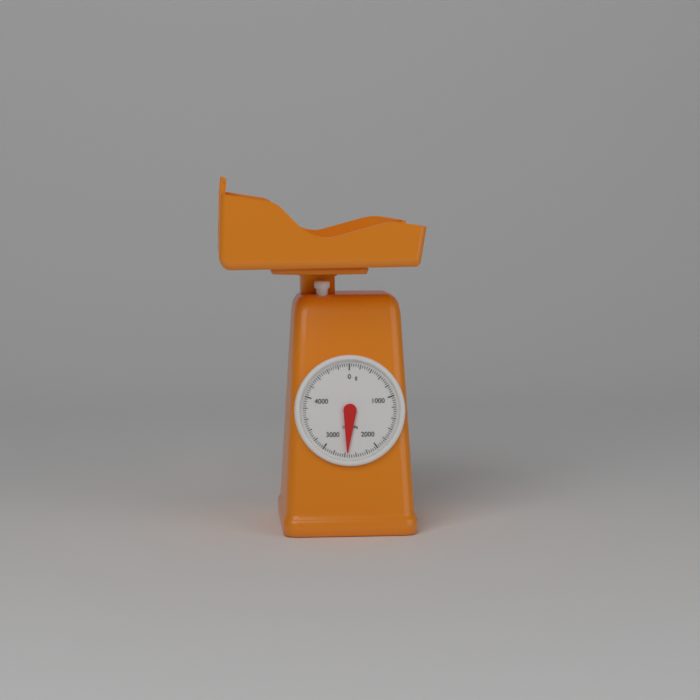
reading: 2560 g
